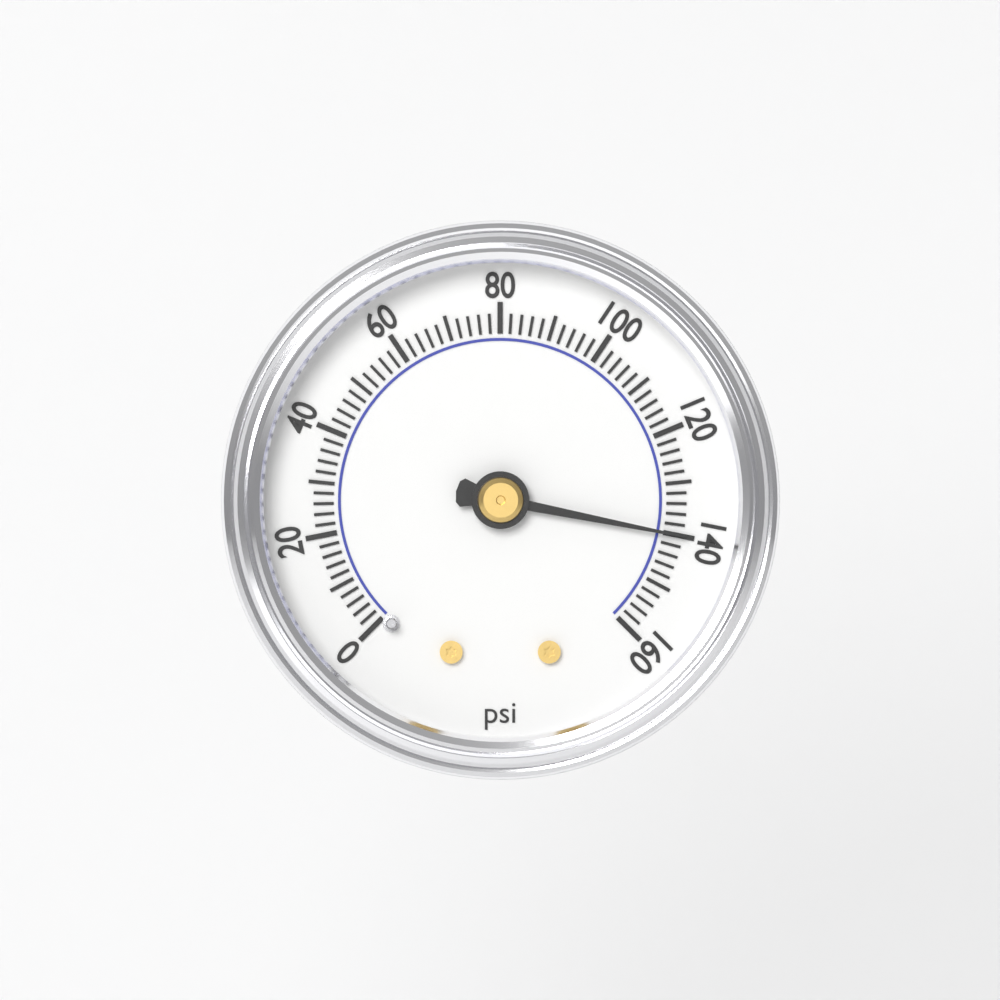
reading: 140 psi
